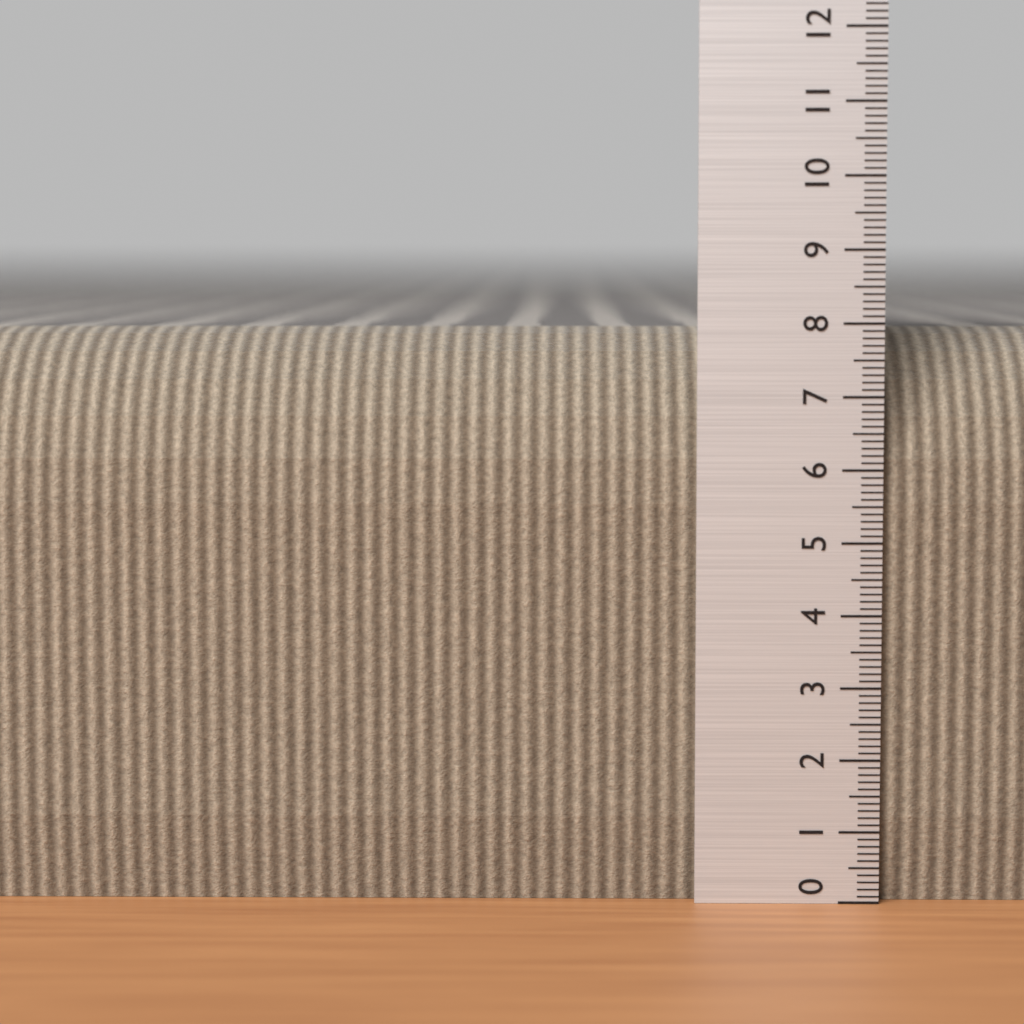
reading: 7.9 (no unit)
